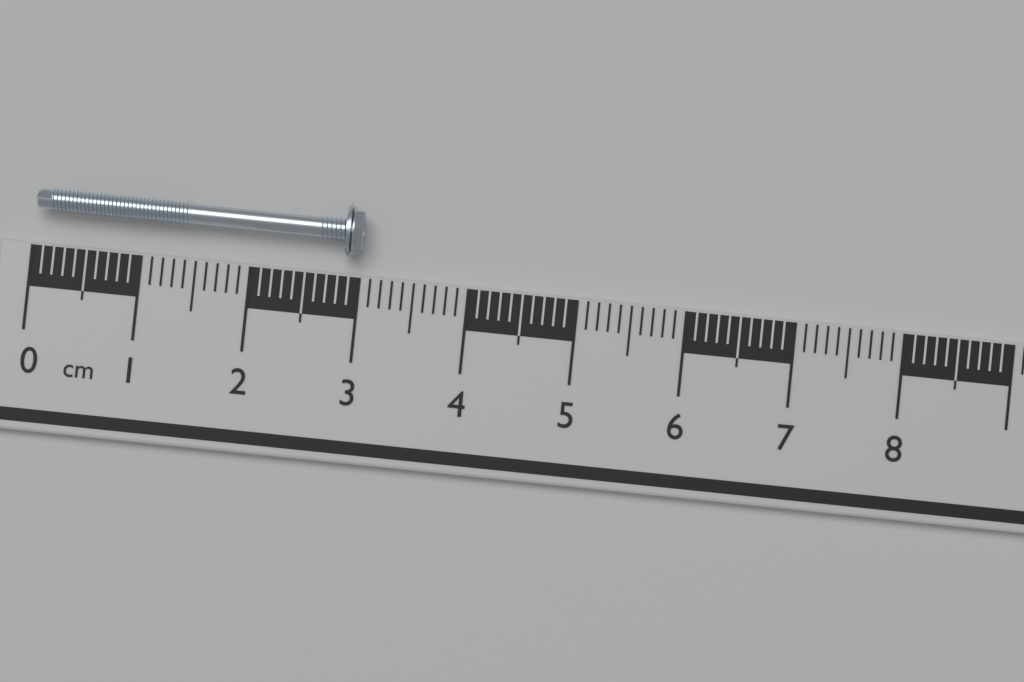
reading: 3.0 cm
